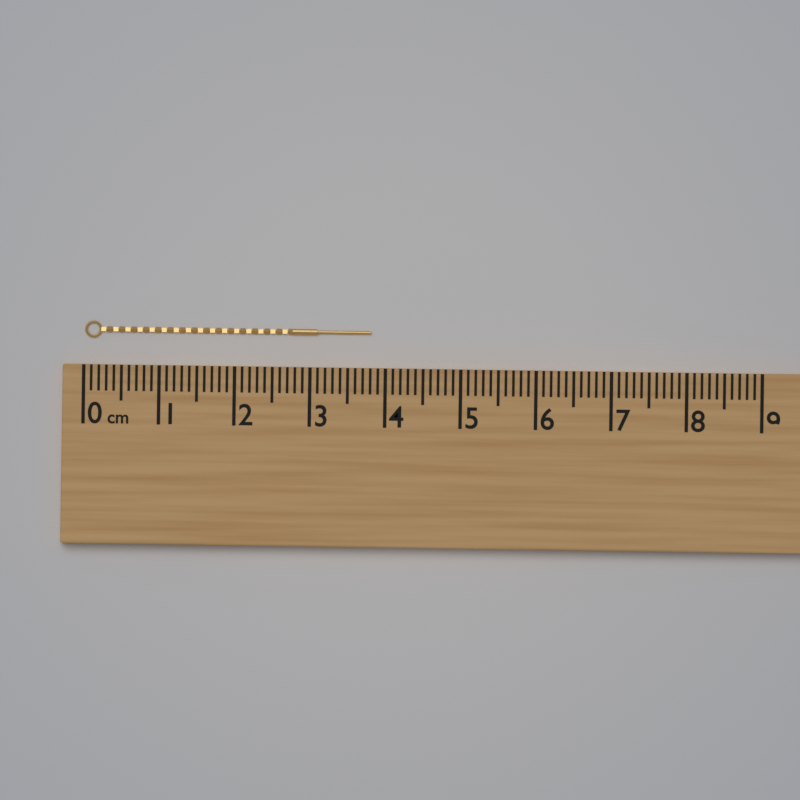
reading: 3.8 cm
